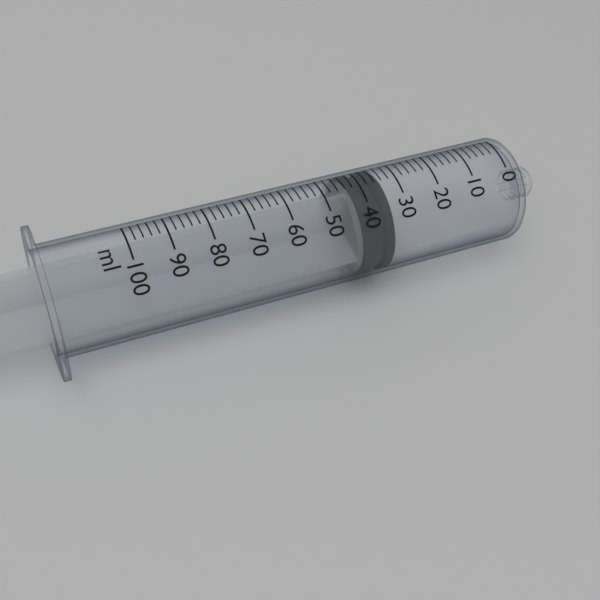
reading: 34 ml
